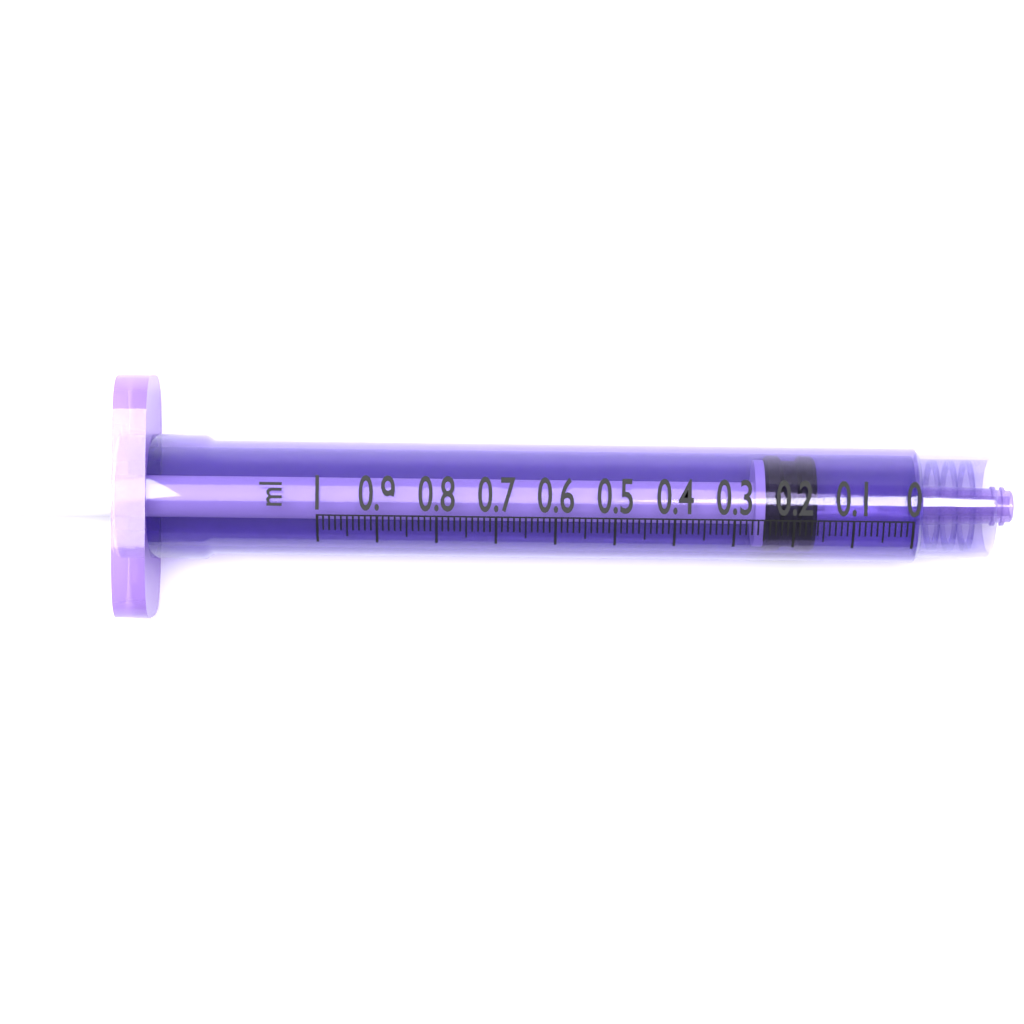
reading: 0.16 ml
